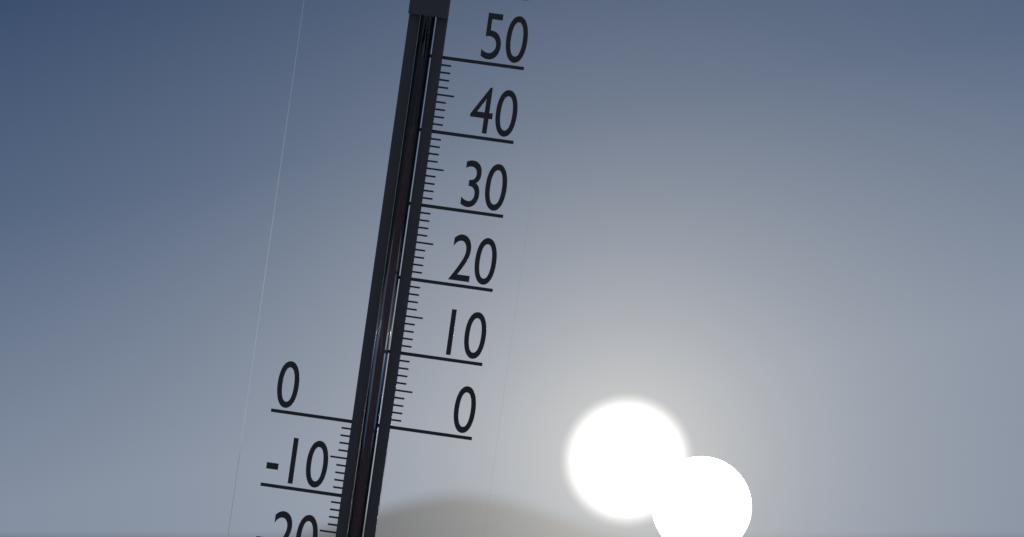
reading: 39 °C
